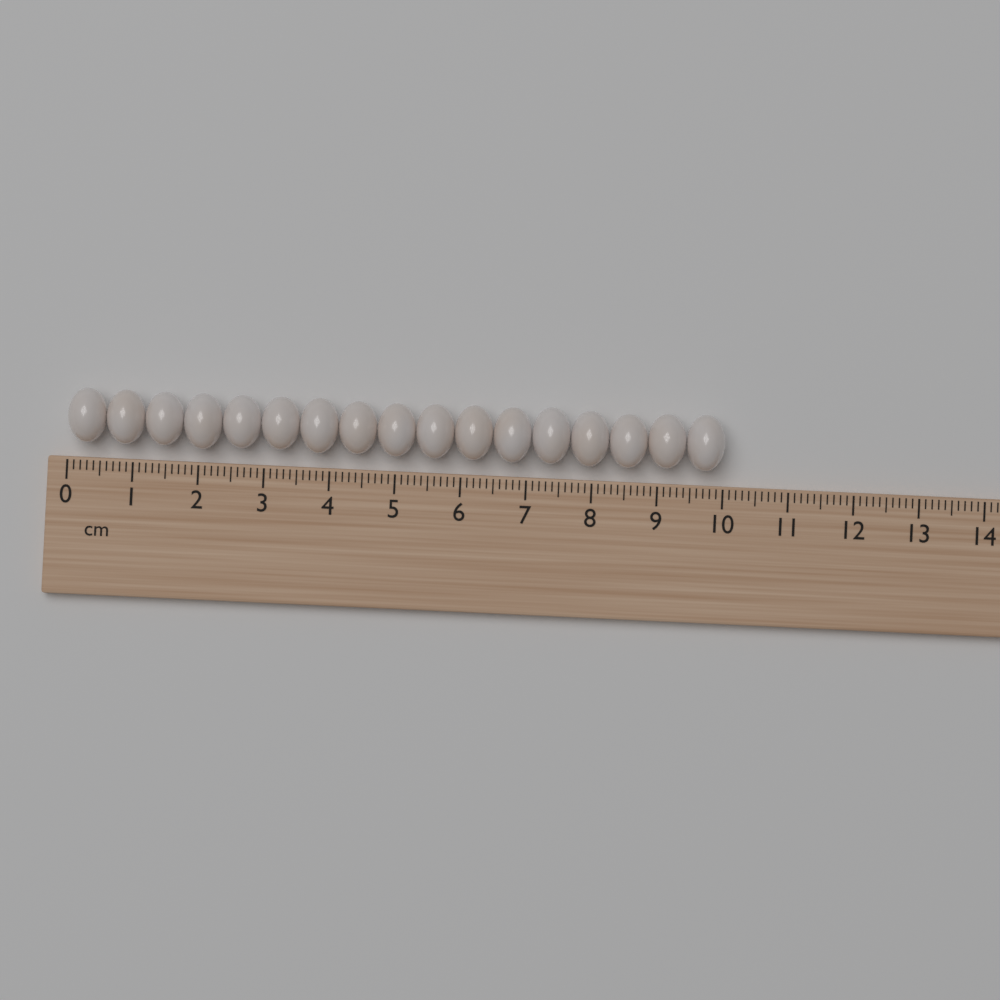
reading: 10.0 cm
